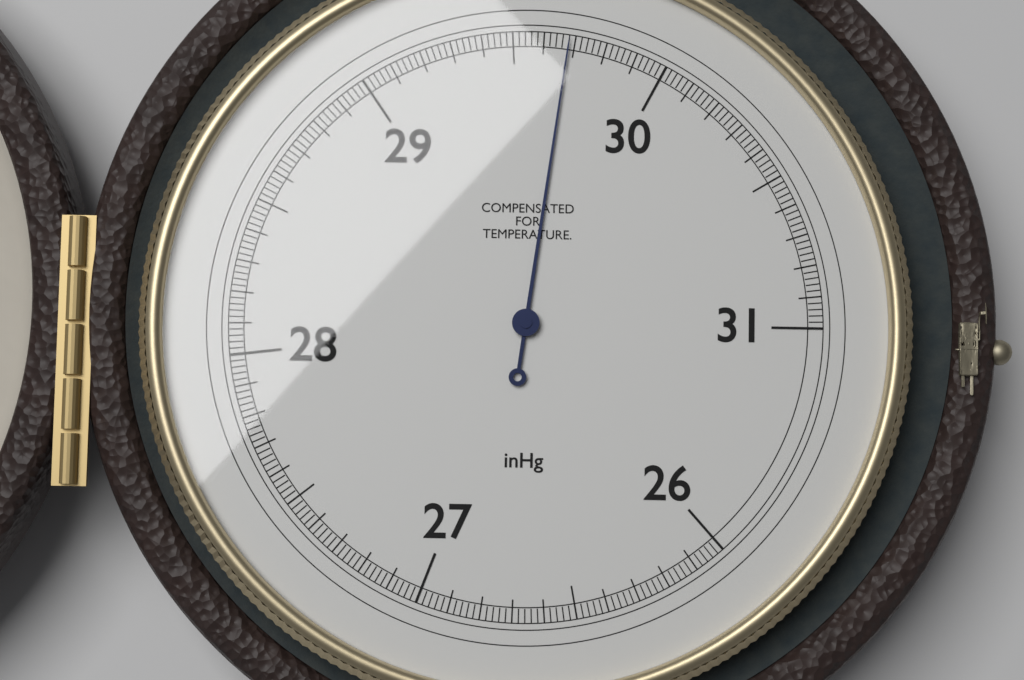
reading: 29.68 inHg
